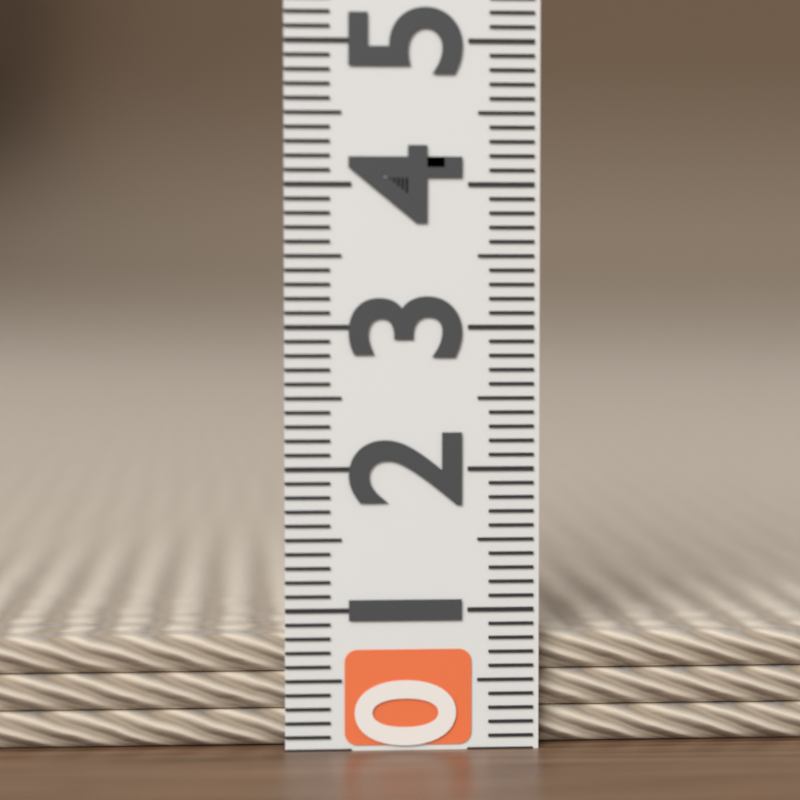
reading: 0.8 (no unit)
